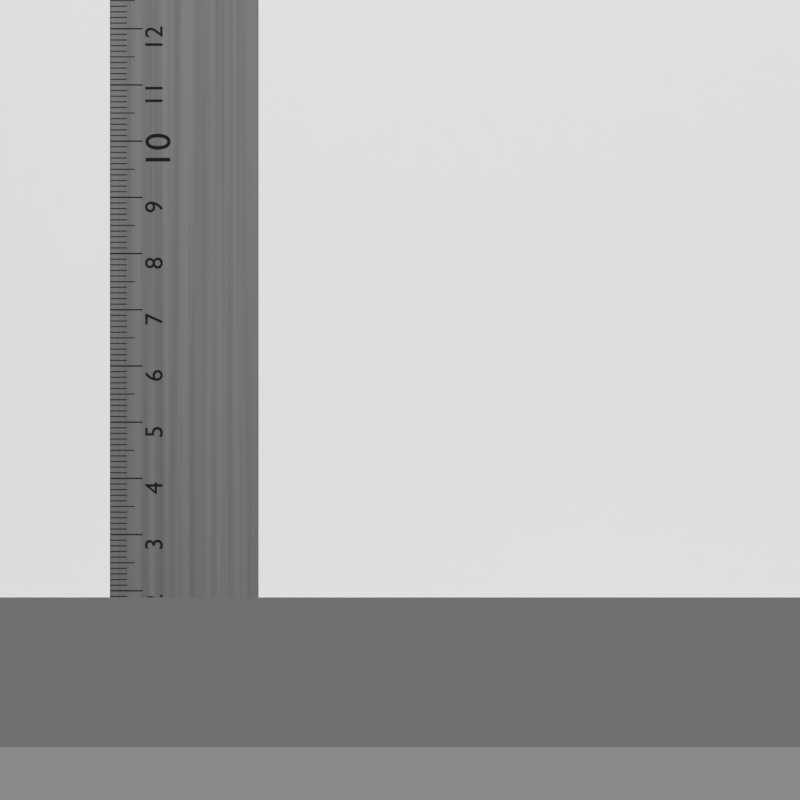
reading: 1.8 cm
